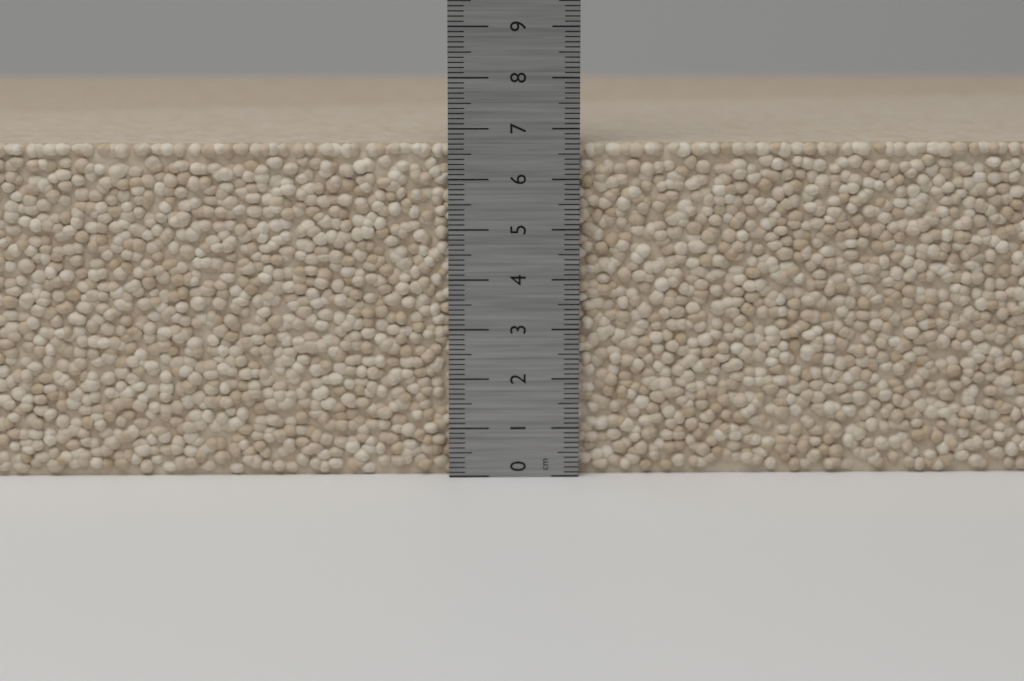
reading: 6.7 cm
